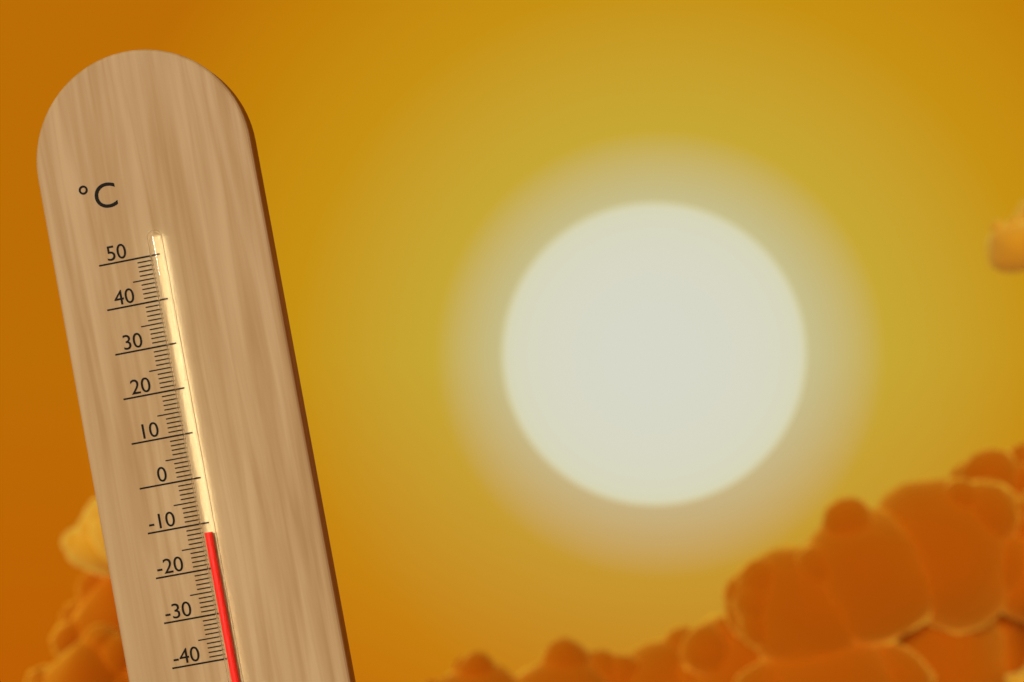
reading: -12 °C
